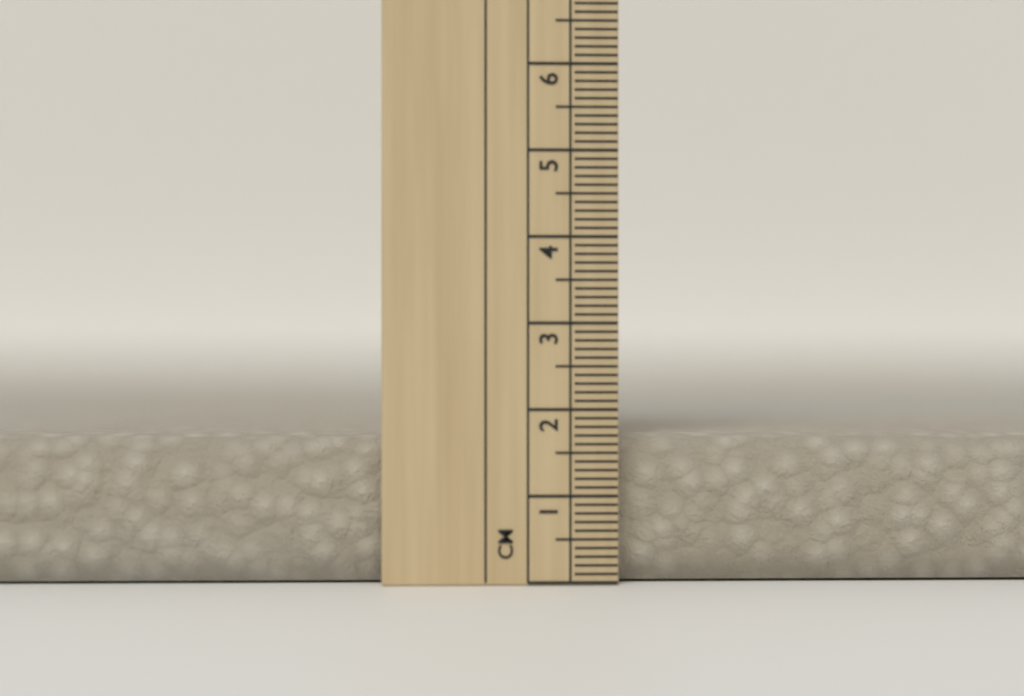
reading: 1.7 cm
